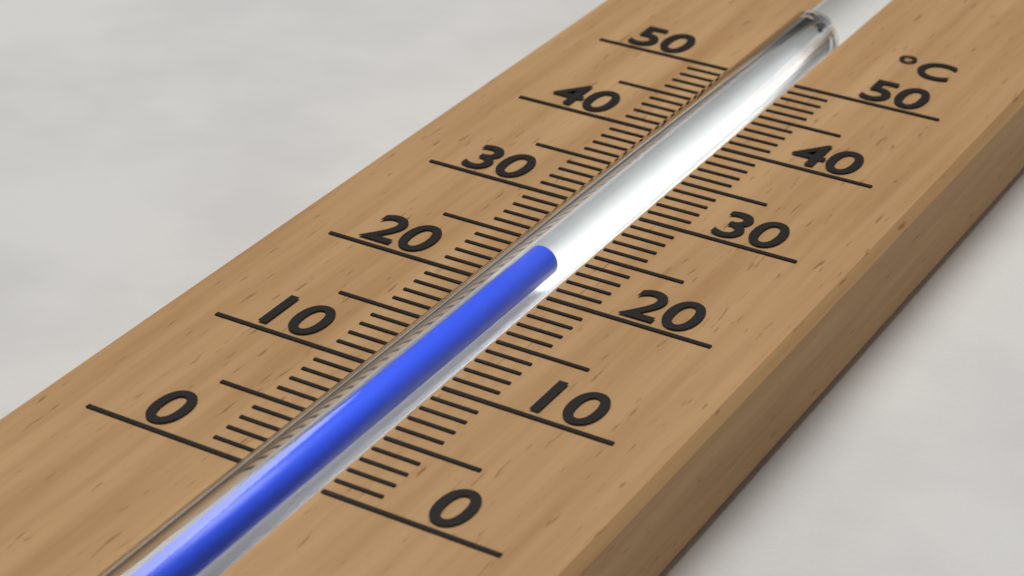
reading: 23 °C
